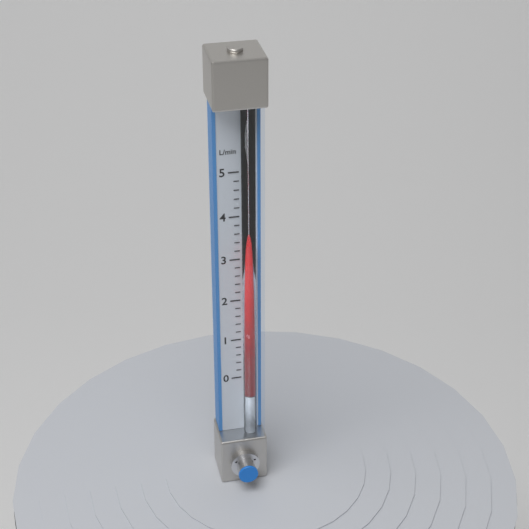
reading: 3.4 L/min
